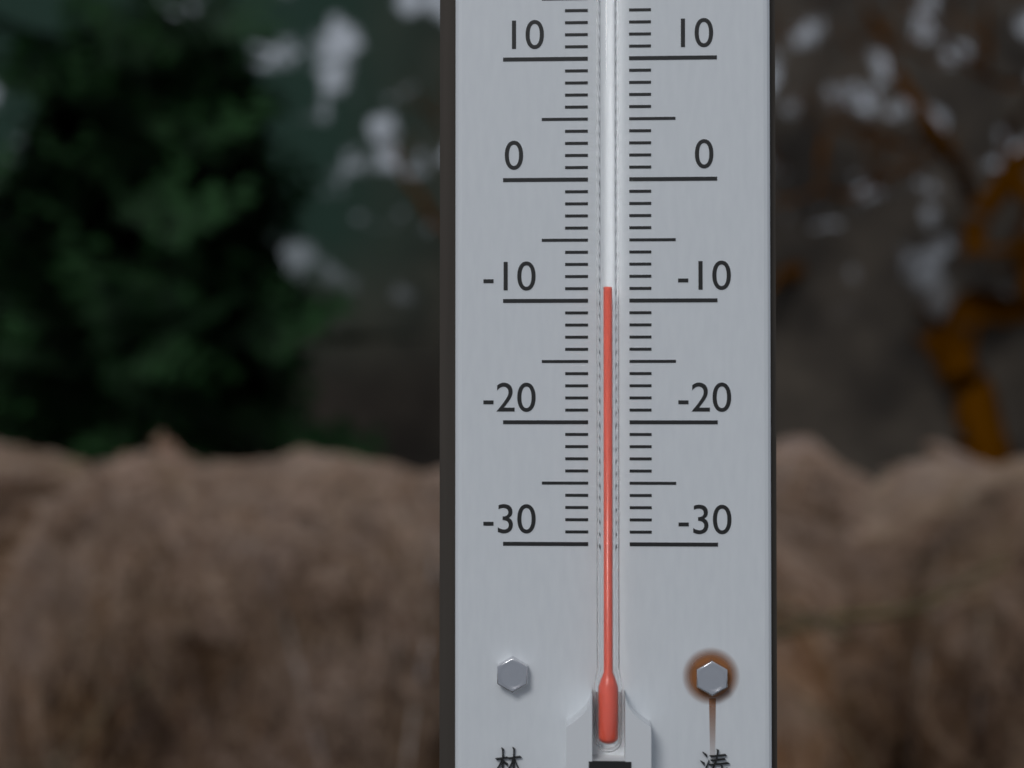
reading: -9 °C
